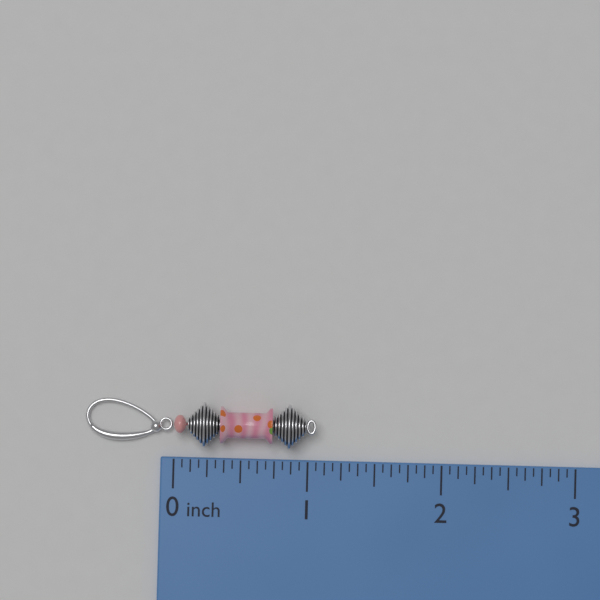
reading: 1.0625 inch
